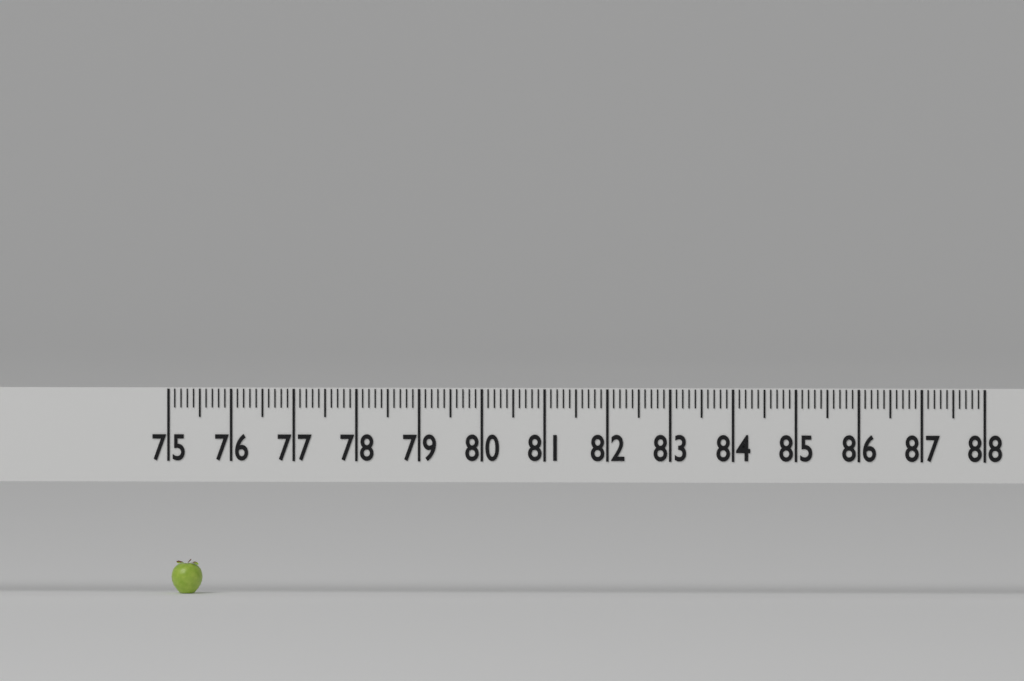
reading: 75.5 (no unit)
